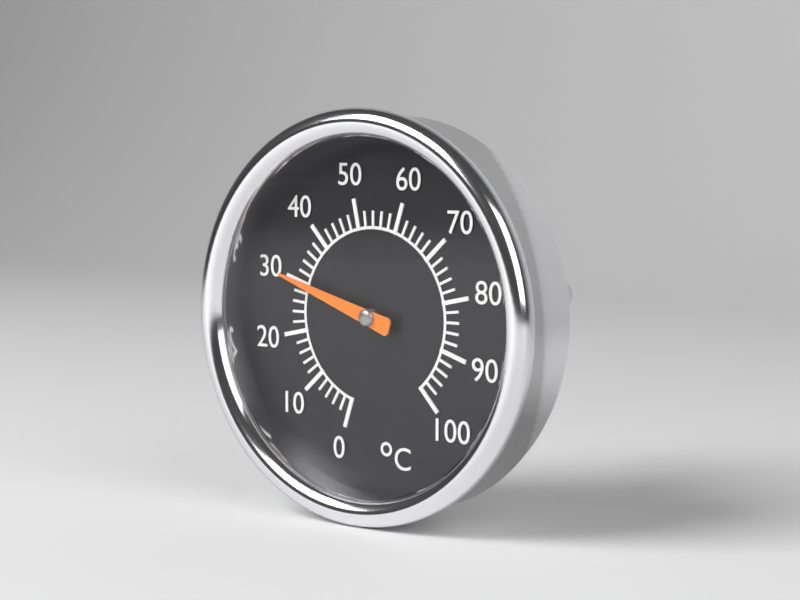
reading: 30 °C
